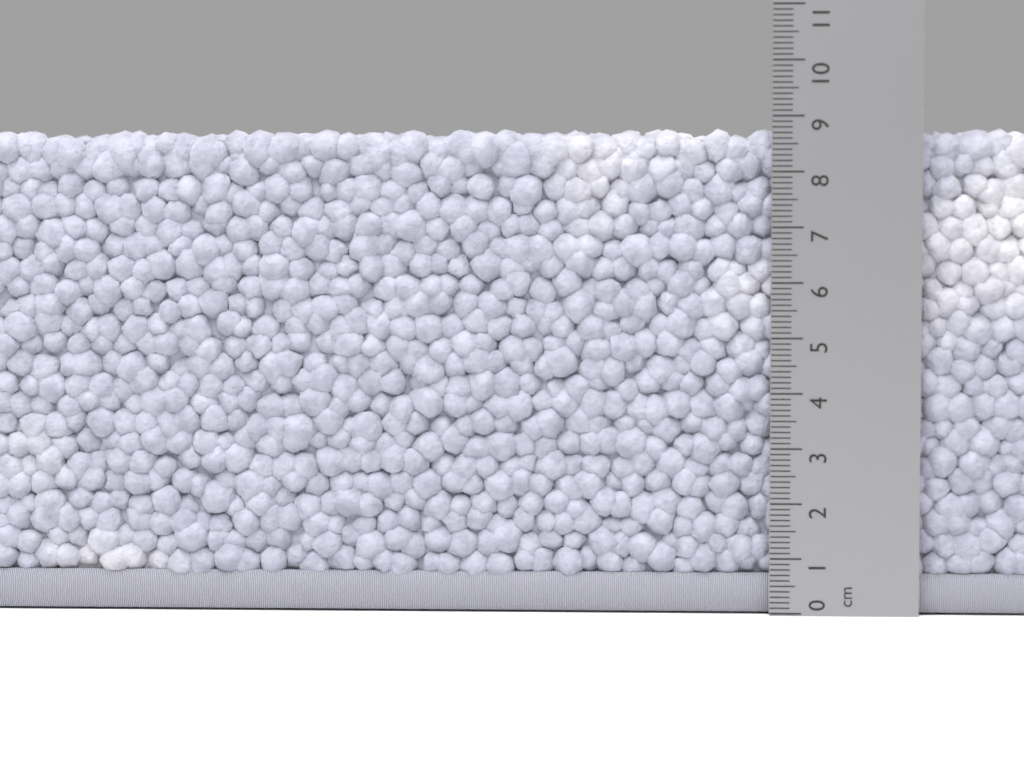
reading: 8.8 cm
